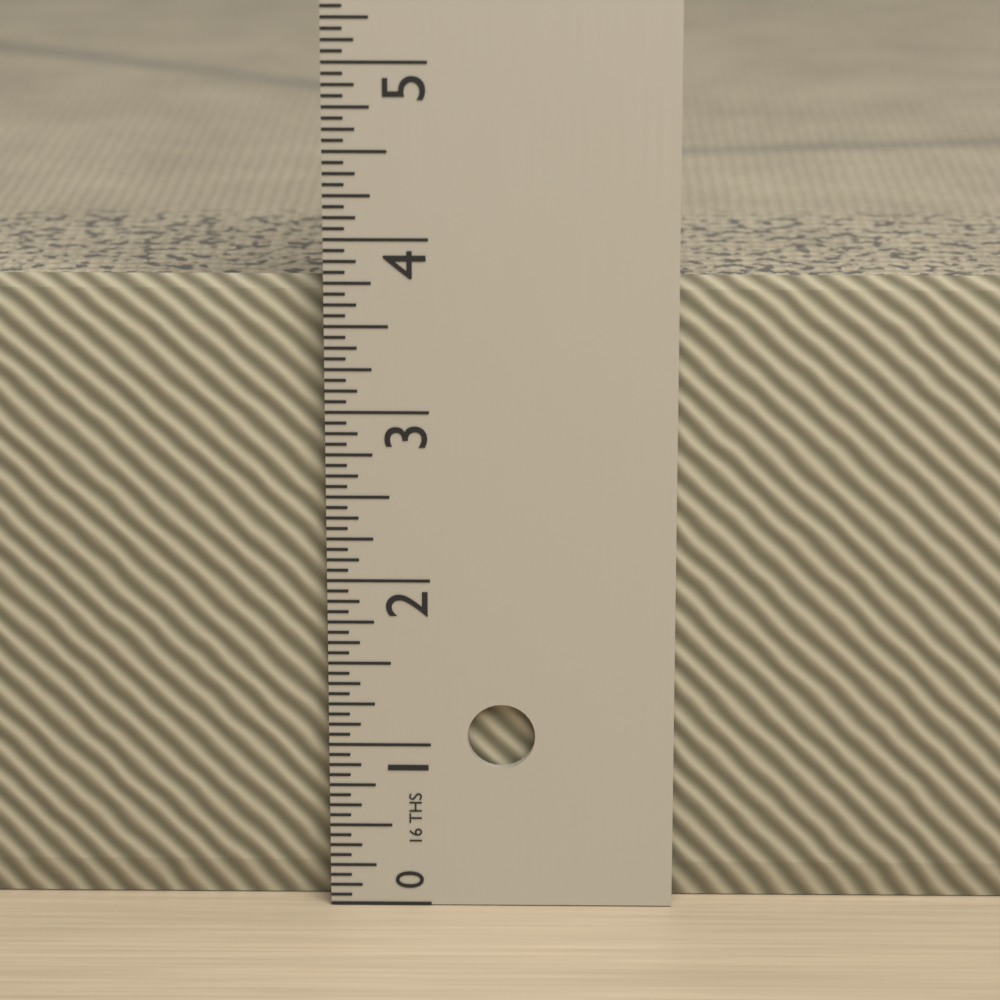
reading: 3.7500 in
